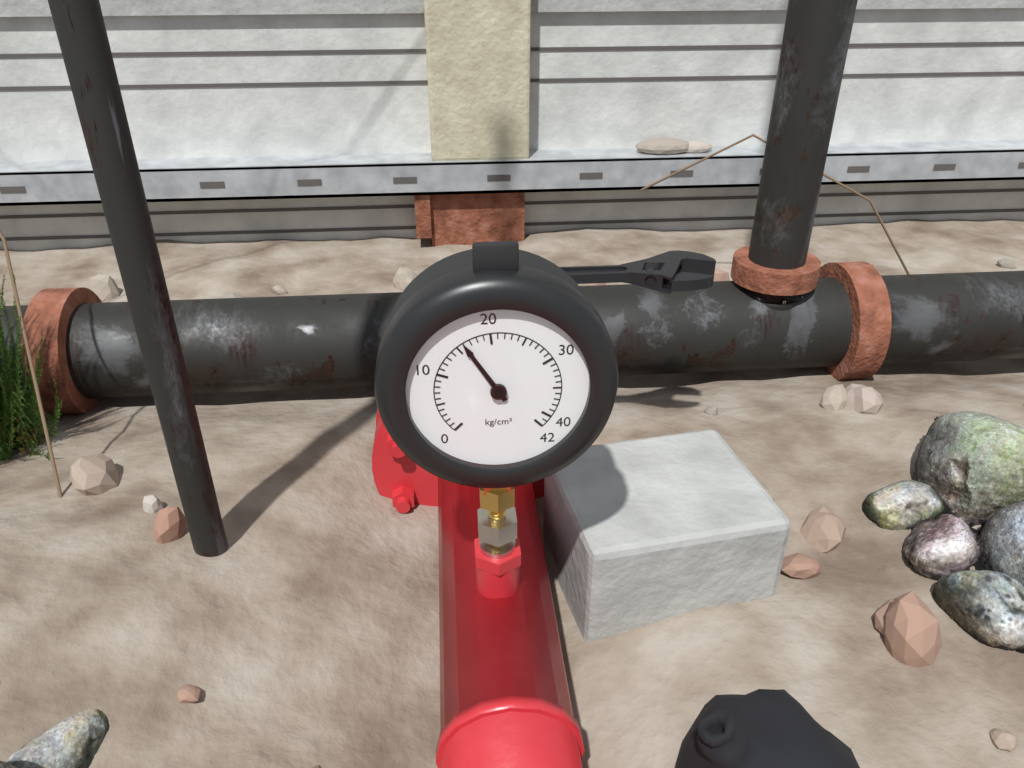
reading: 16 kg/cm²
